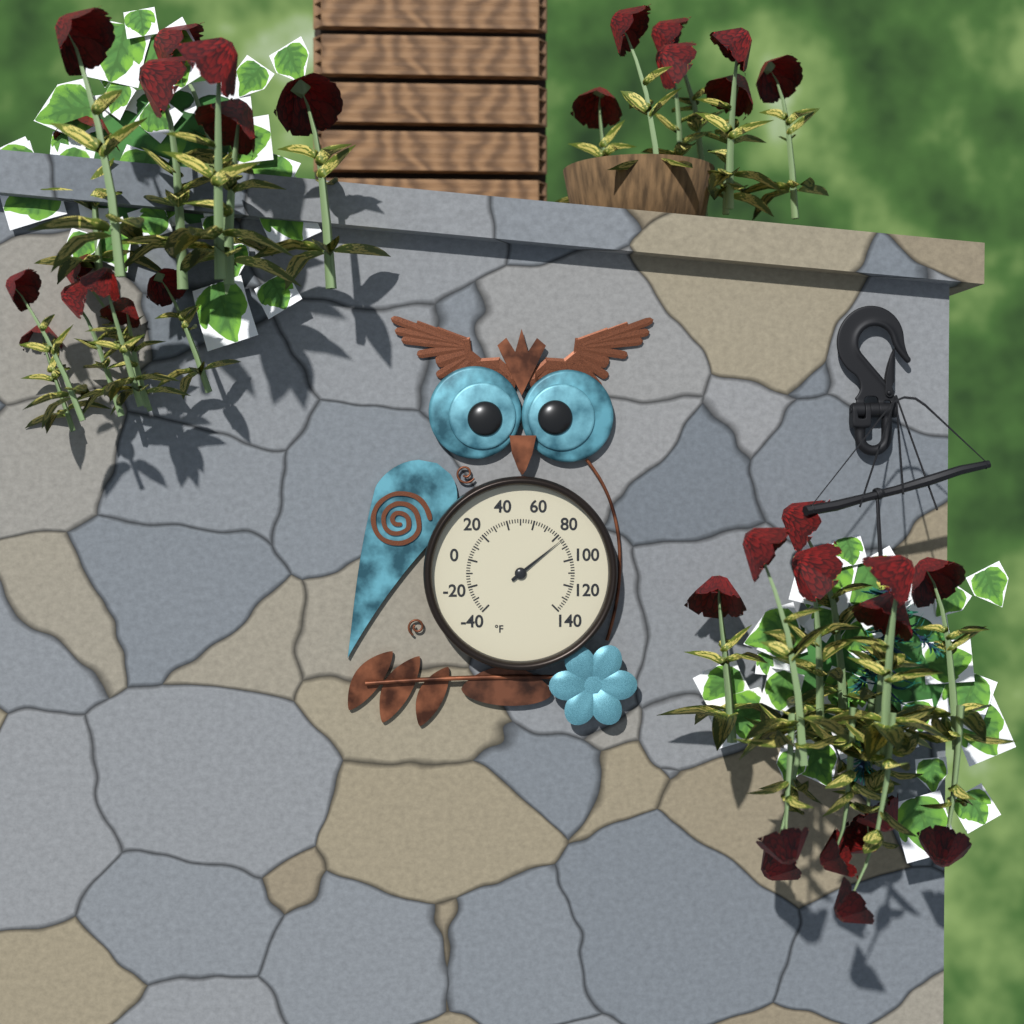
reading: 84 °F
